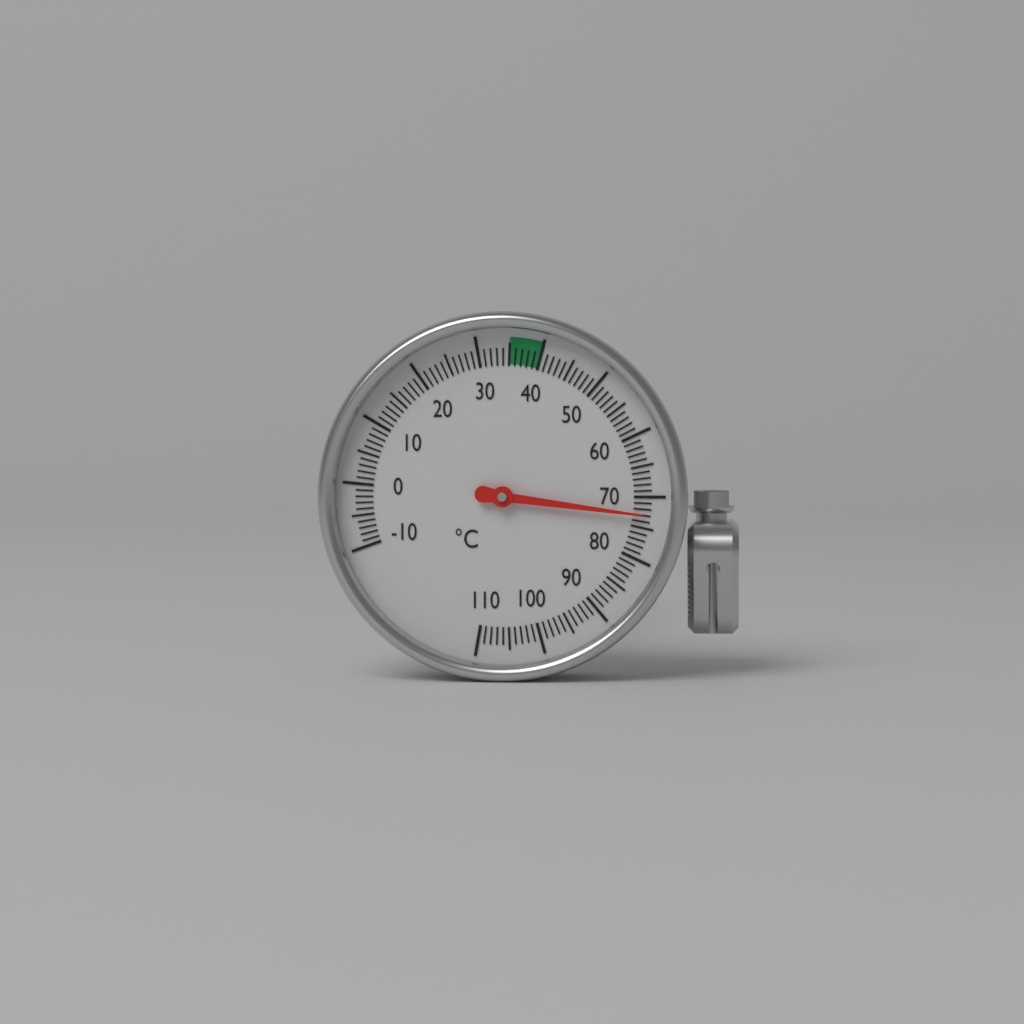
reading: 73 °C
